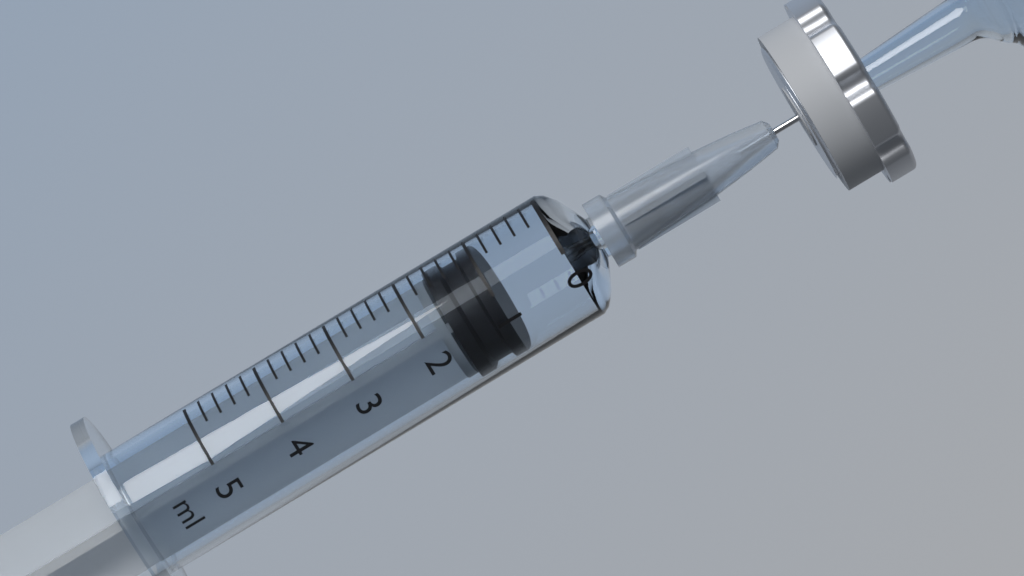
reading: 1.0 ml
